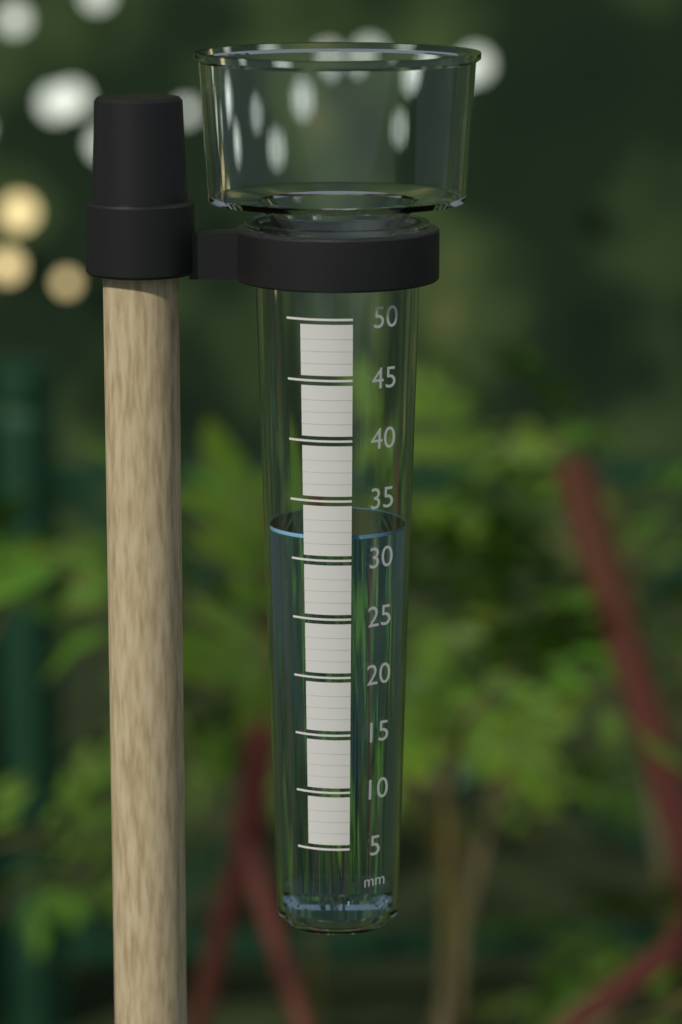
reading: 32 mm
